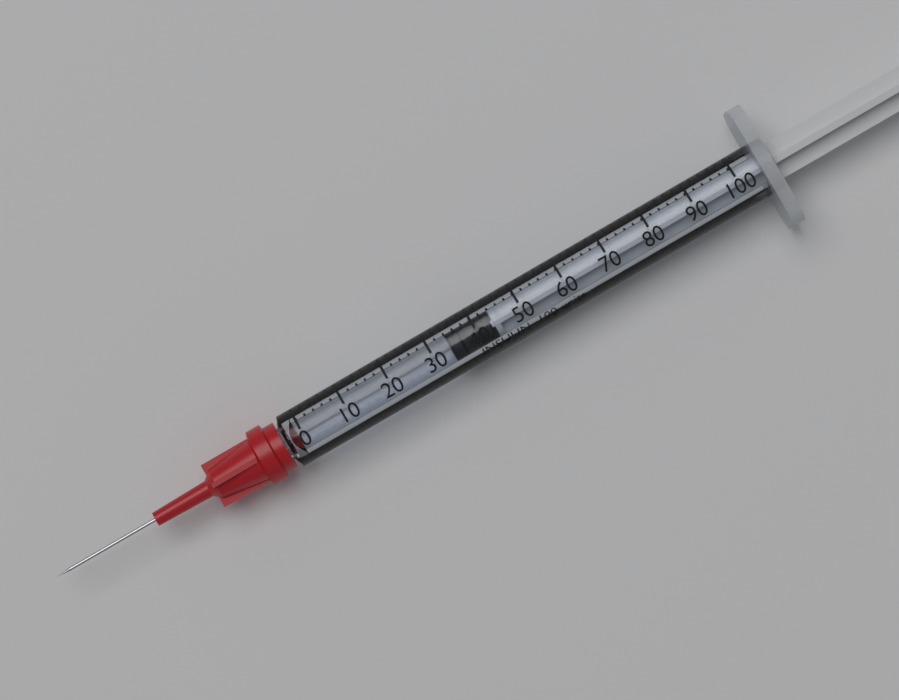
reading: 34 units
